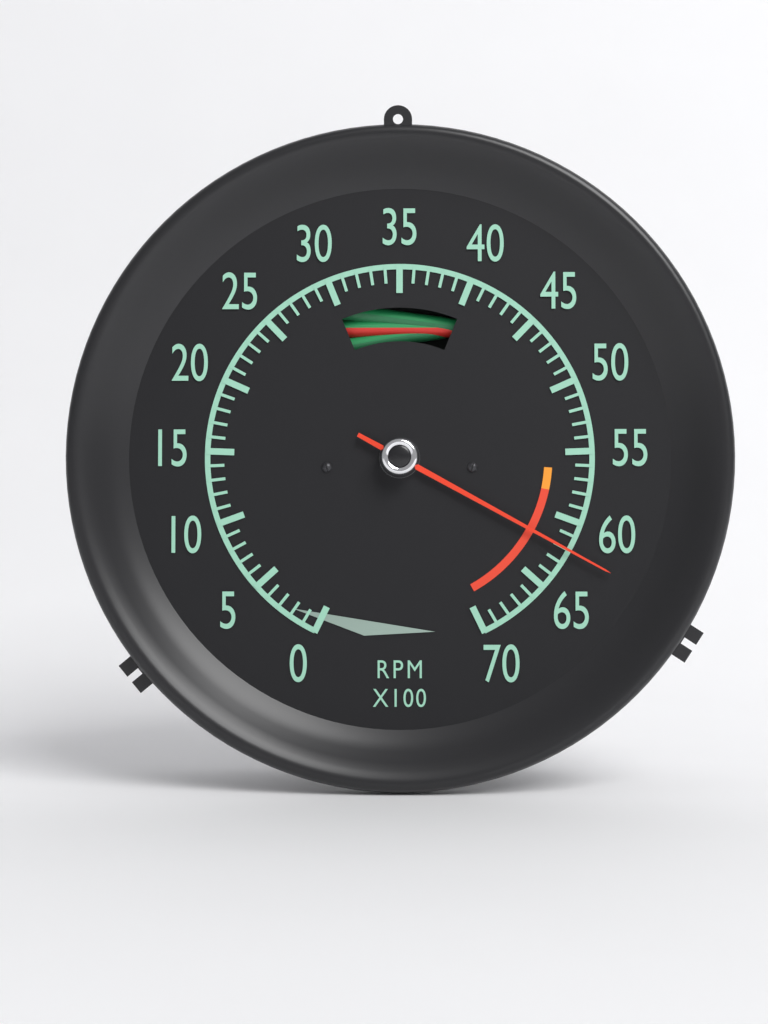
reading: 62 RPM x100
